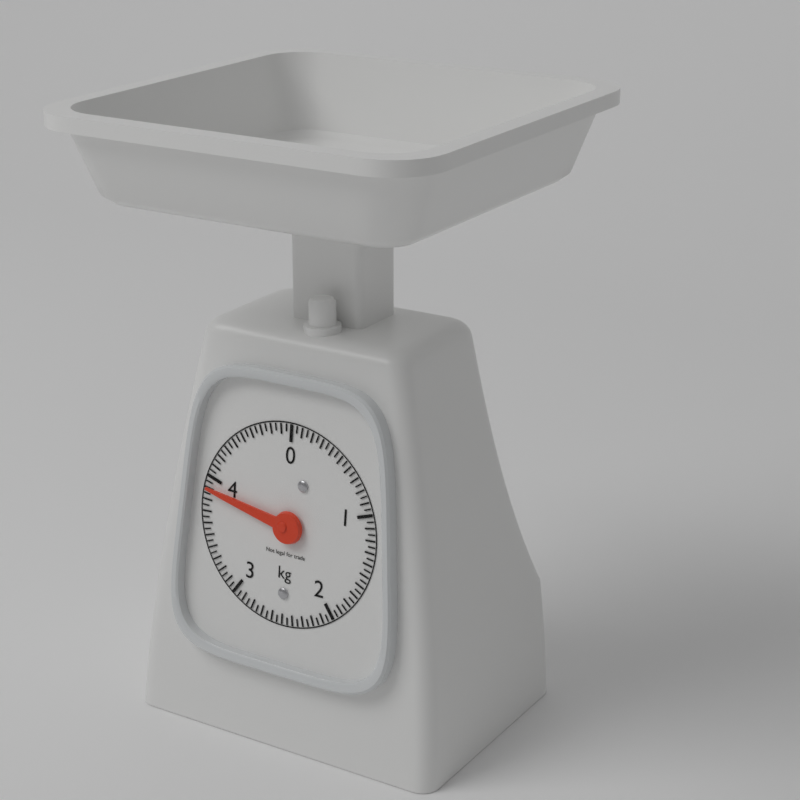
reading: 3.90 kg
